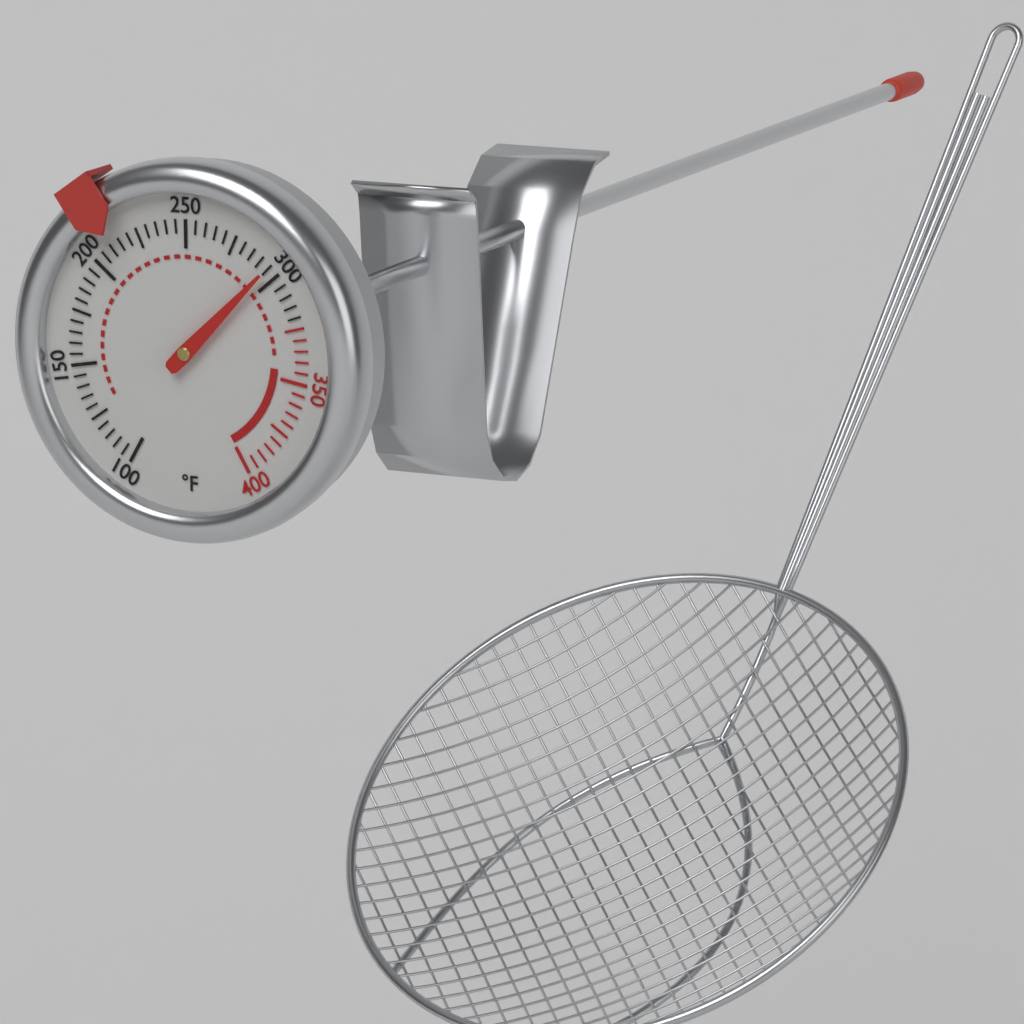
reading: 295 °F
